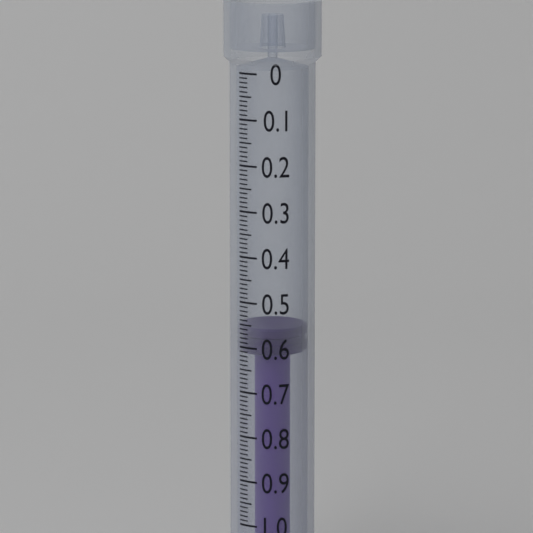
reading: 0.56 ml
